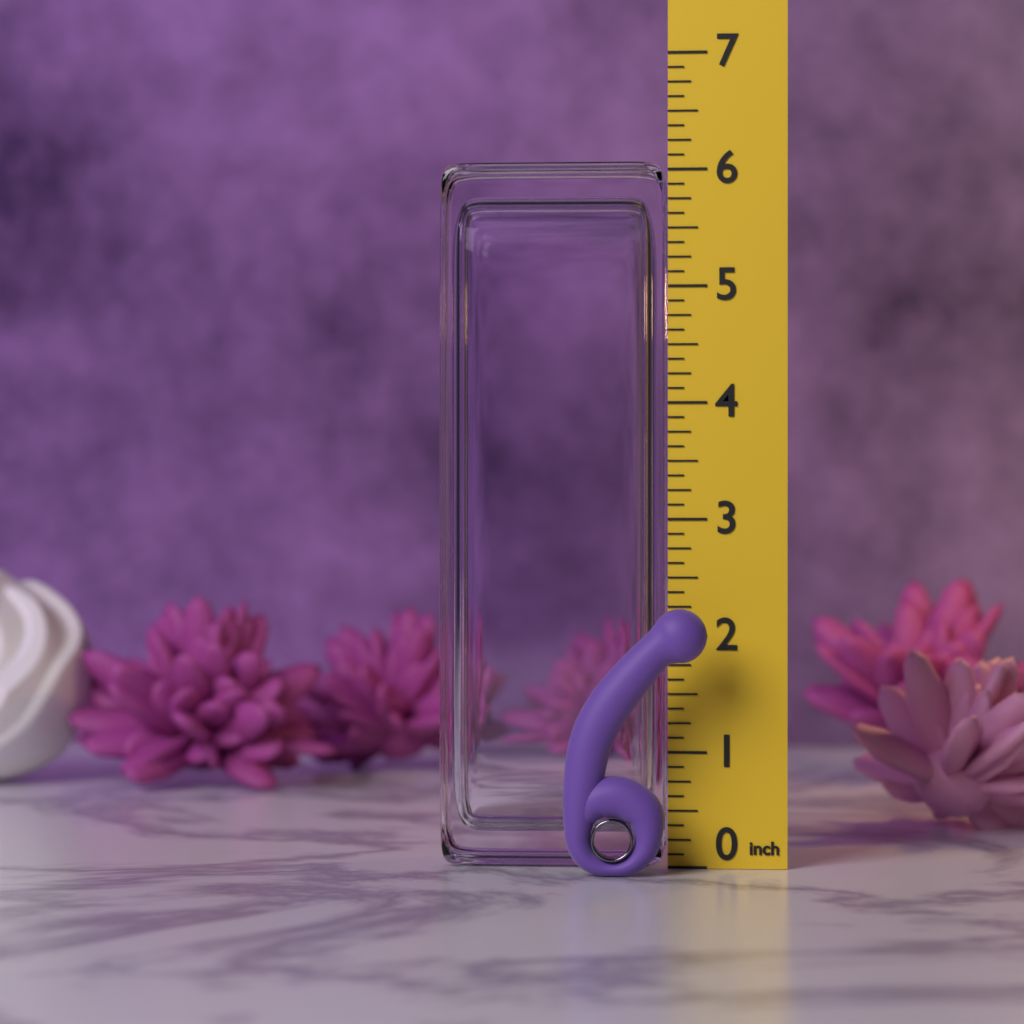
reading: 2.250 in
